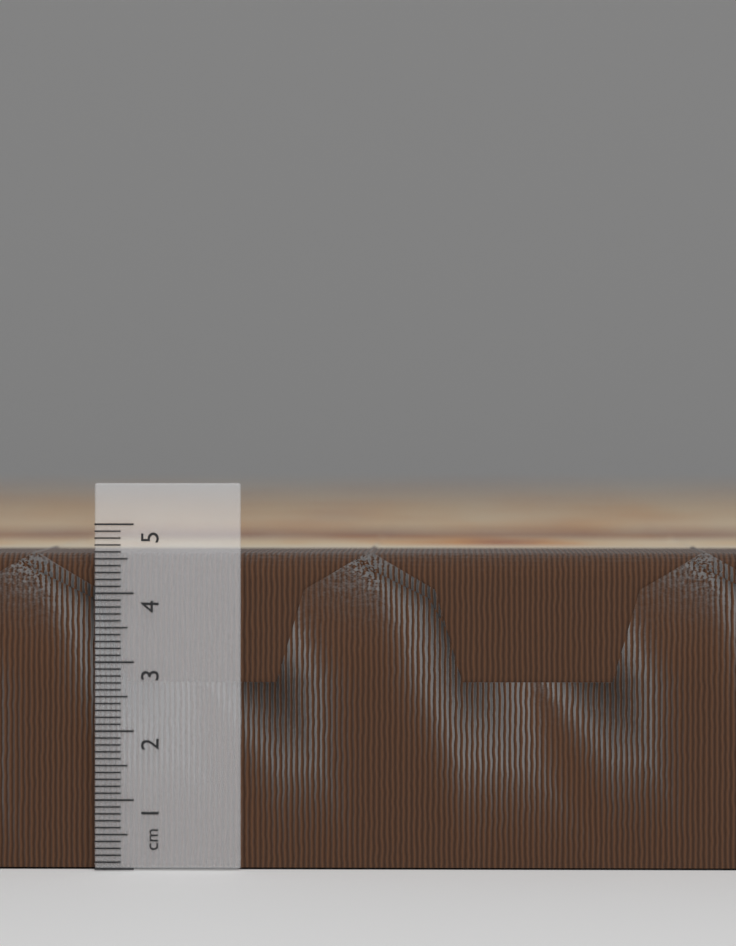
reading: 4.6 cm
